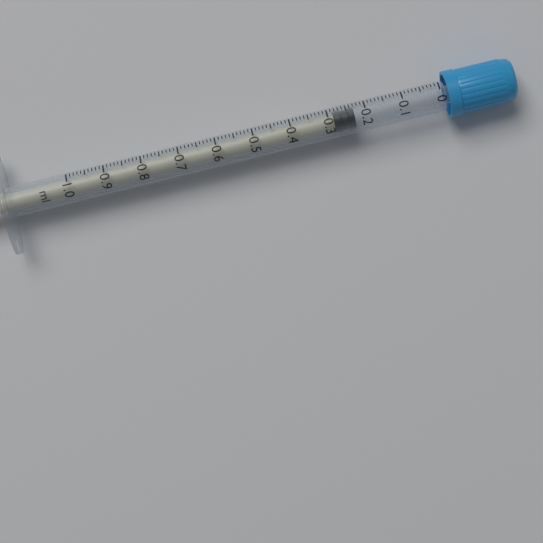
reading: 0.23 ml
